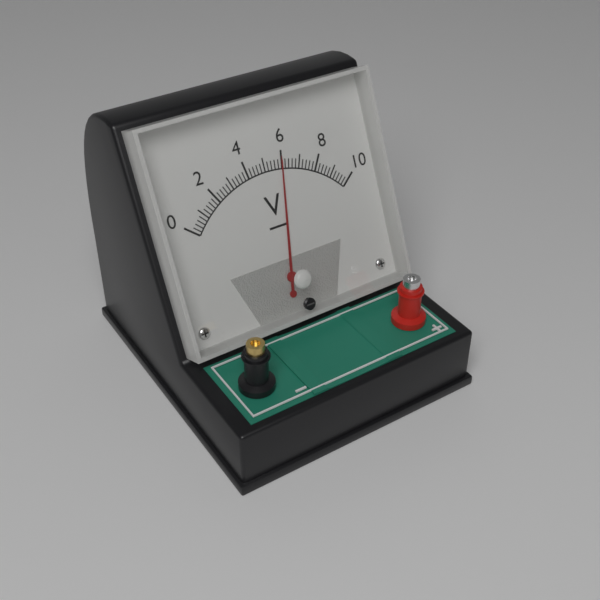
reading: 6.0 V
